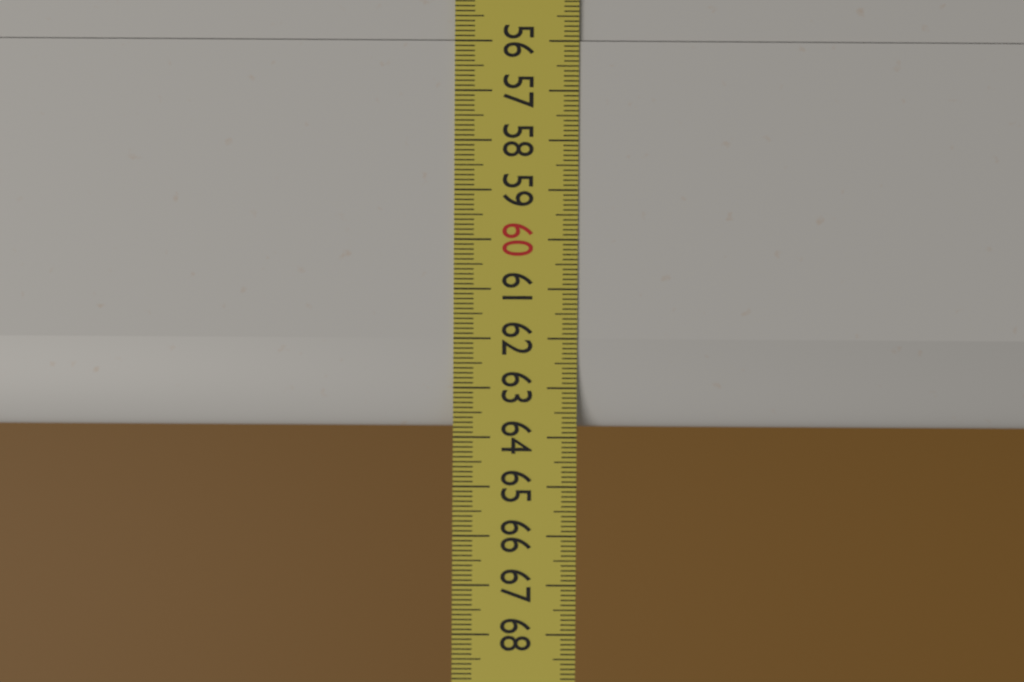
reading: 63.8 (no unit)
